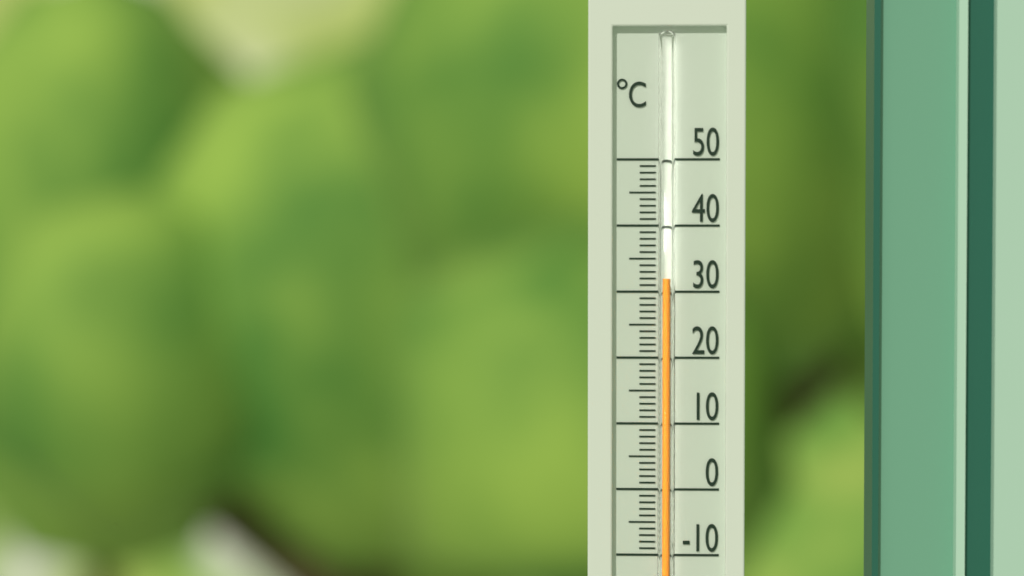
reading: 32 °C
